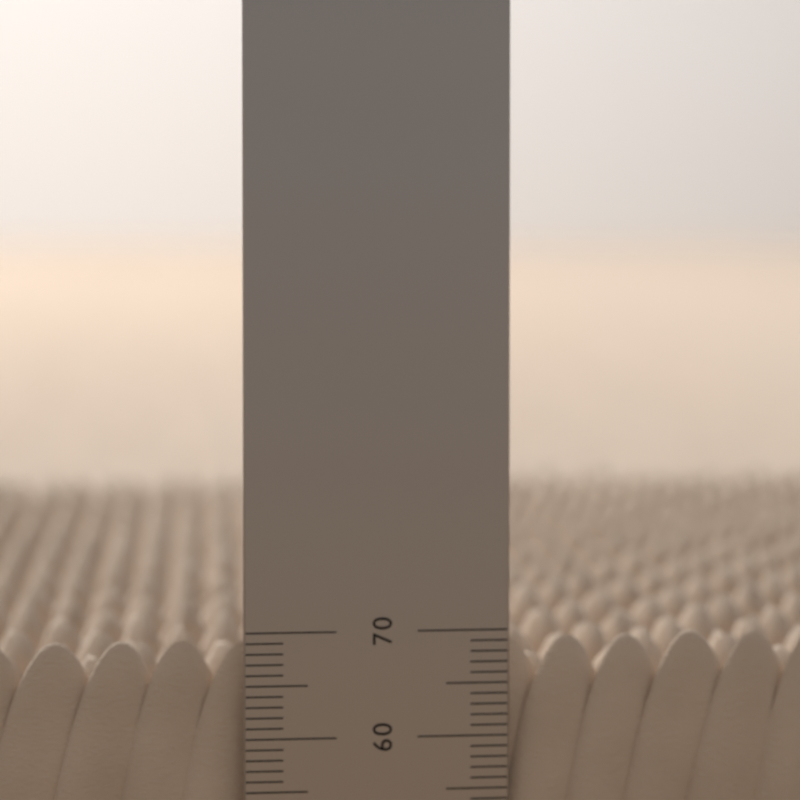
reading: 69 (no unit)
